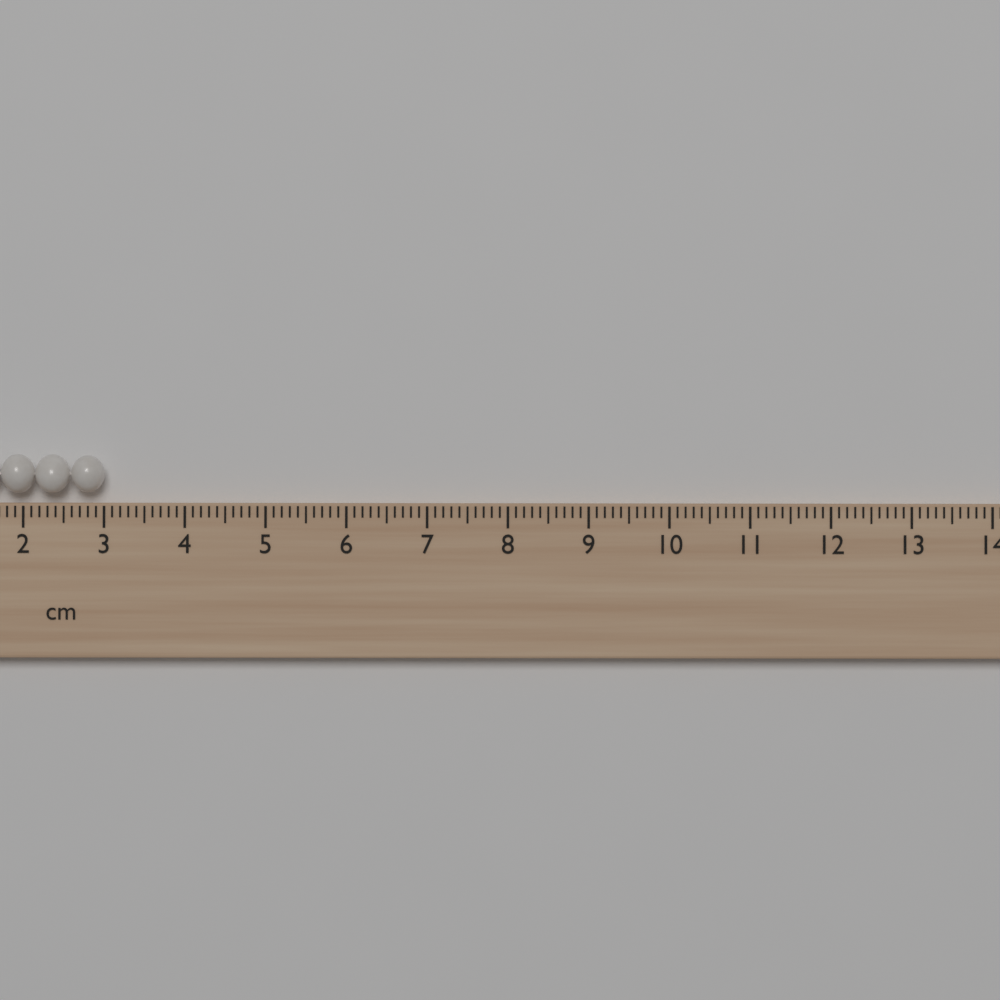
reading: 3.0 cm
